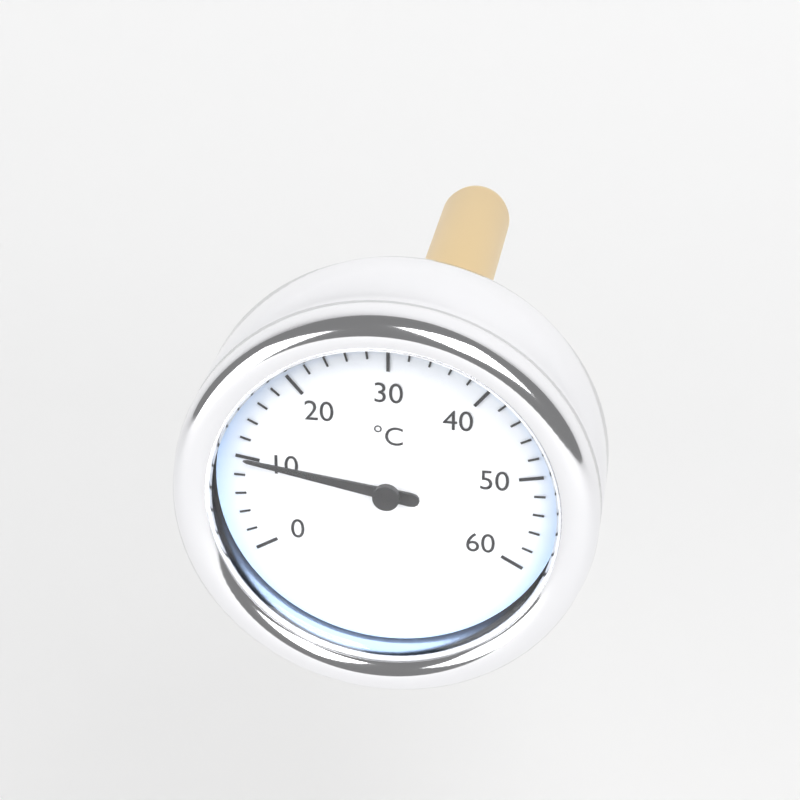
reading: 10 °C
